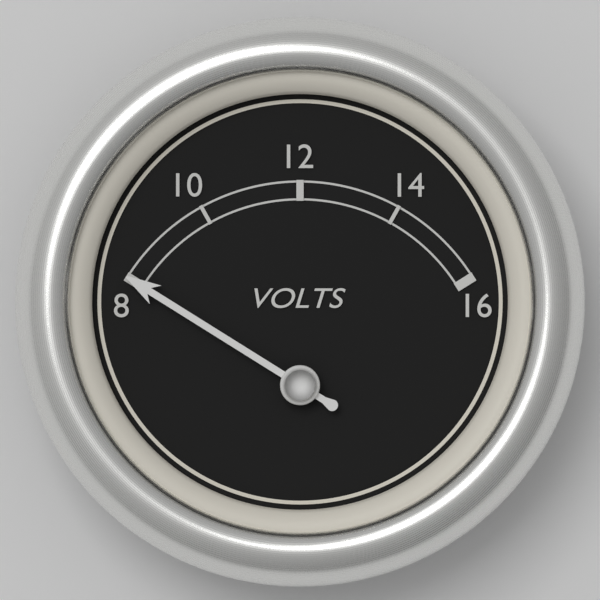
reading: 8 V
